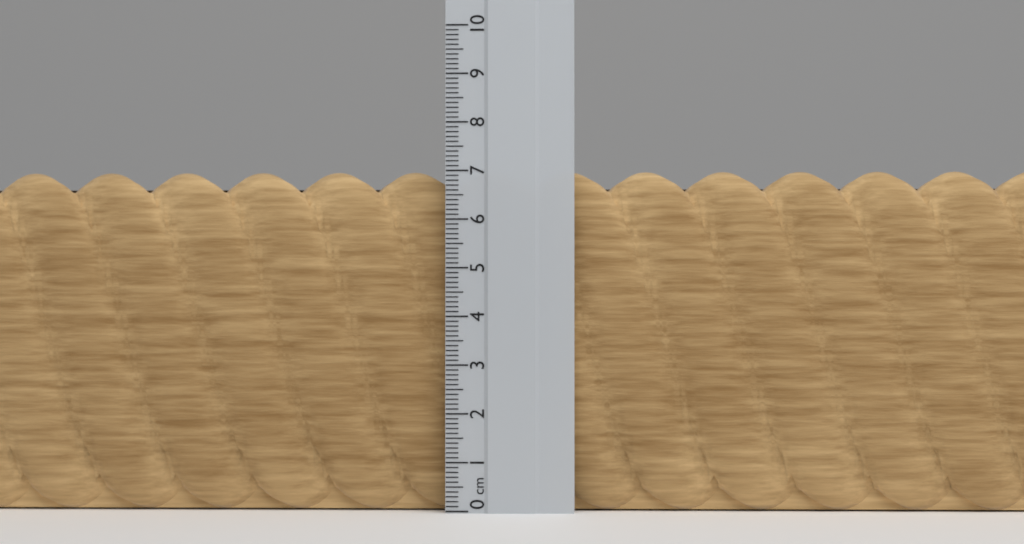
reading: 7.0 cm
